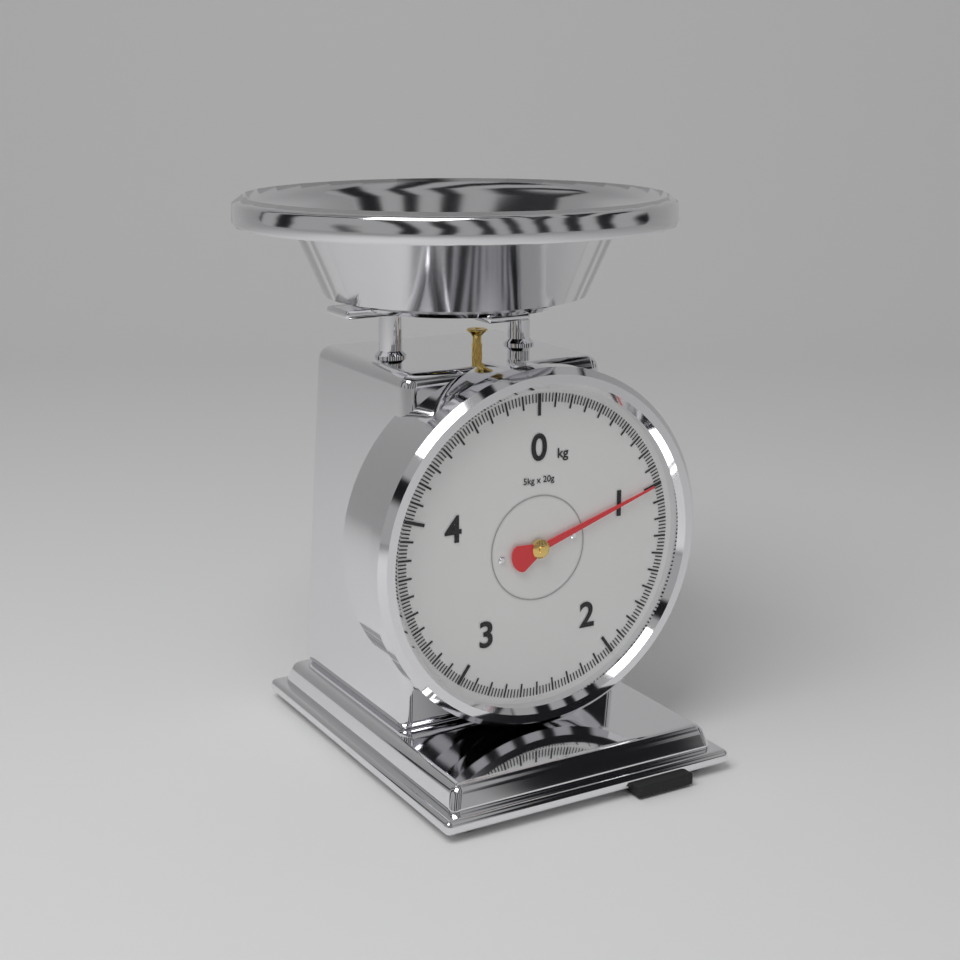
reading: 1.00 kg
